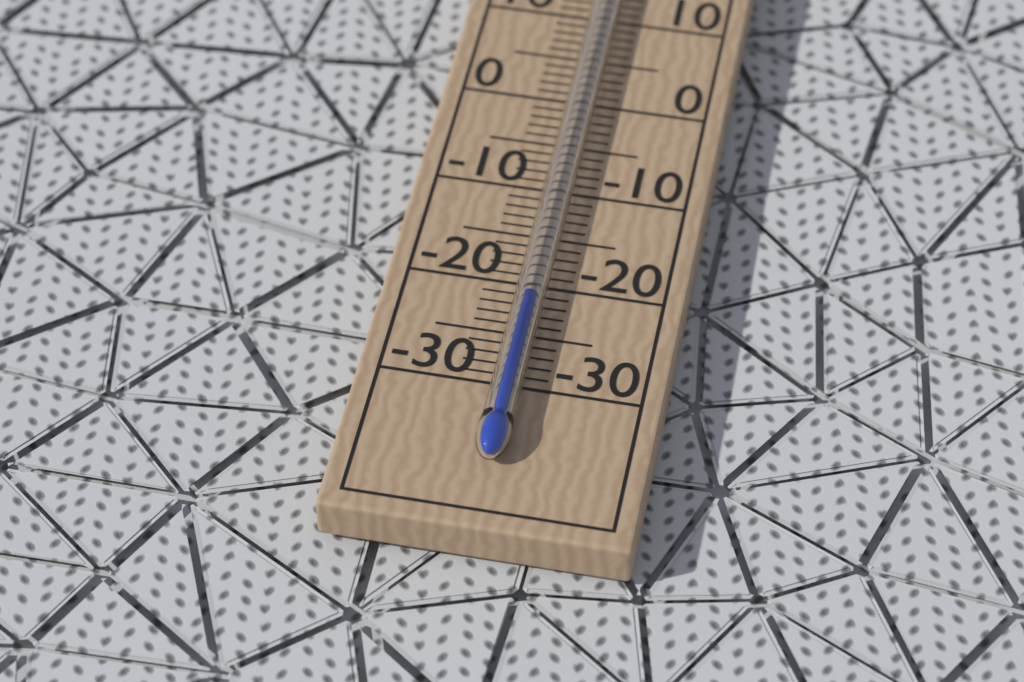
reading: -22 °C
